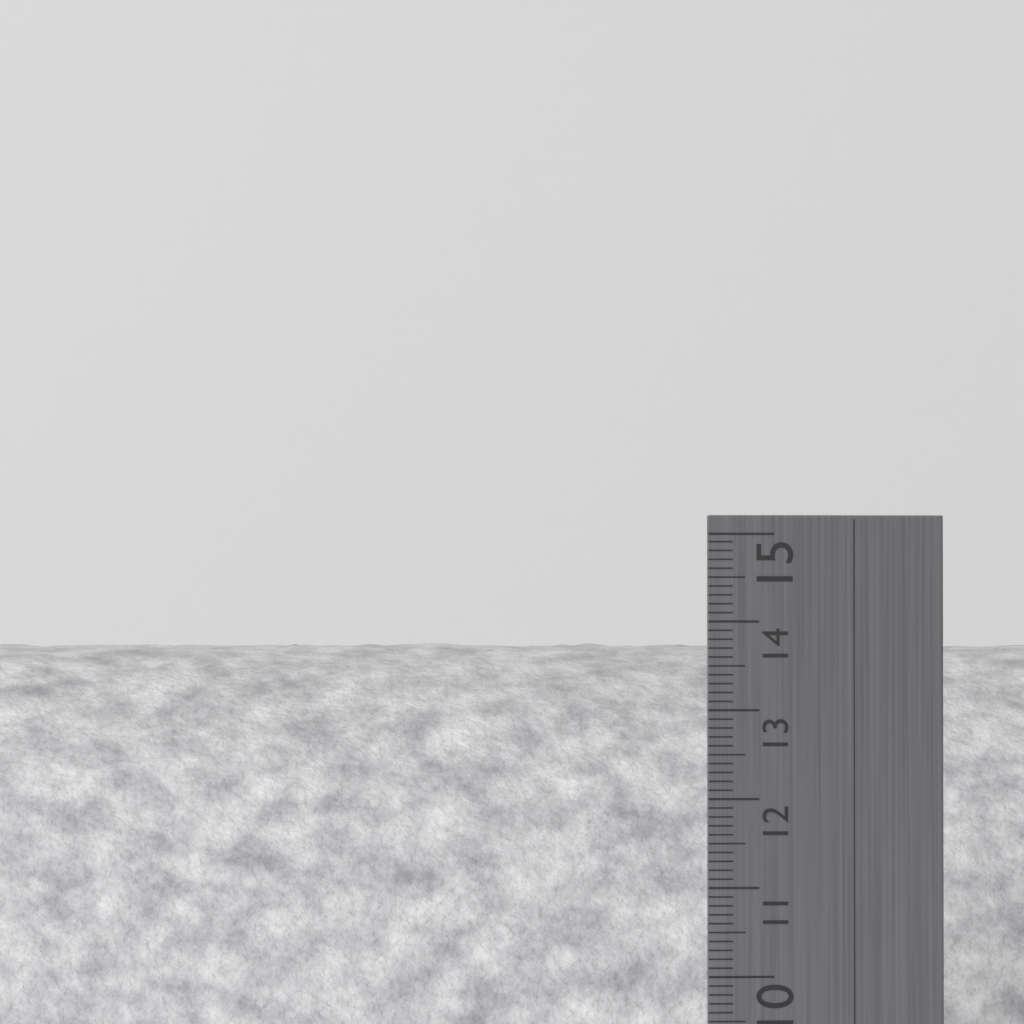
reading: 13.8 cm
